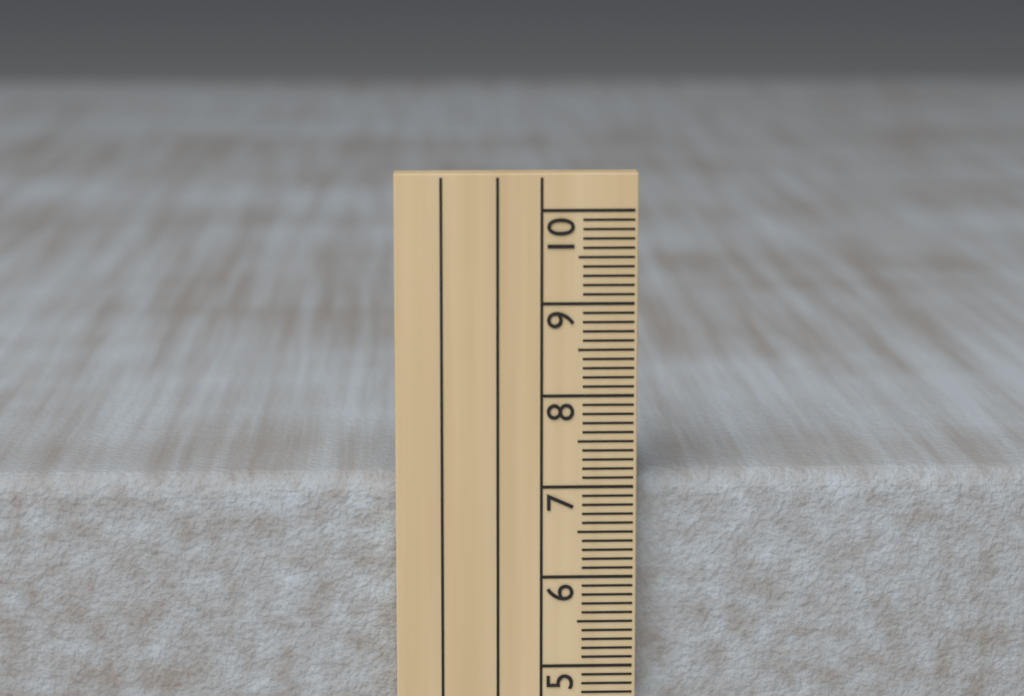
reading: 7.1 cm
